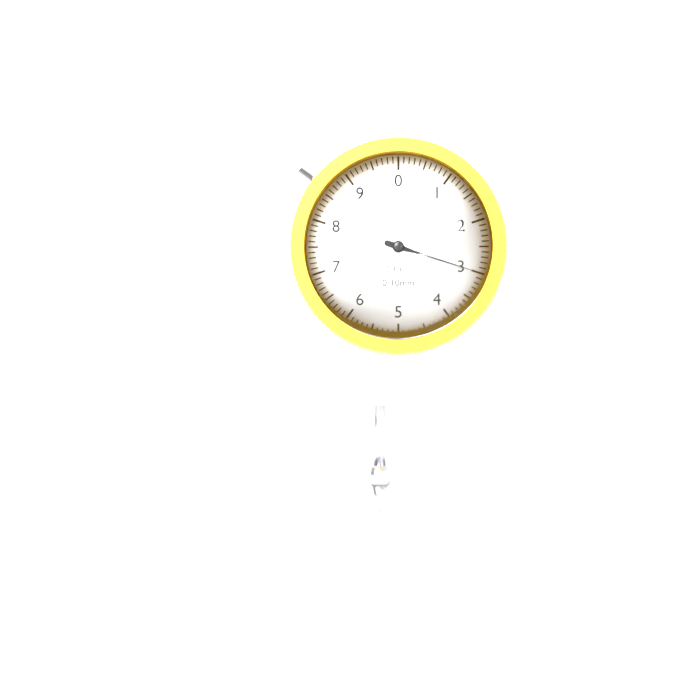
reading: 3.0 mm
